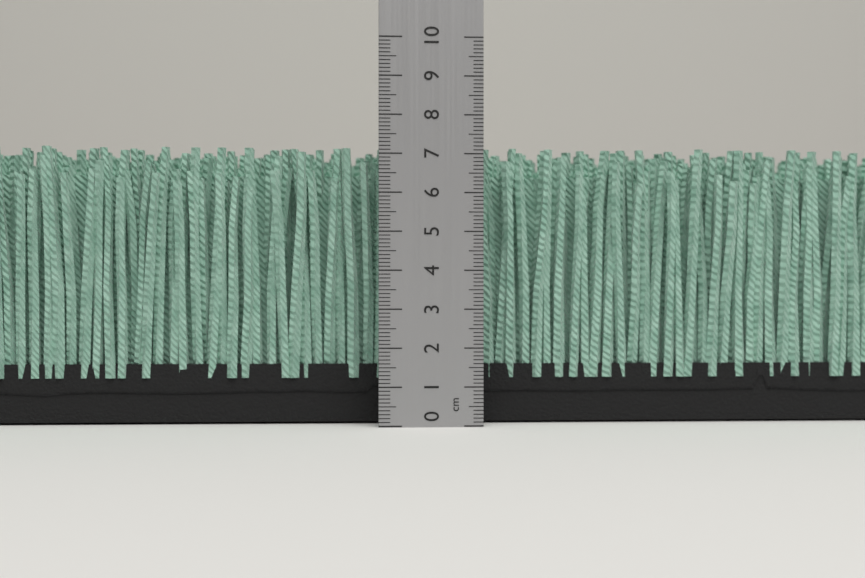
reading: 7.2 cm
